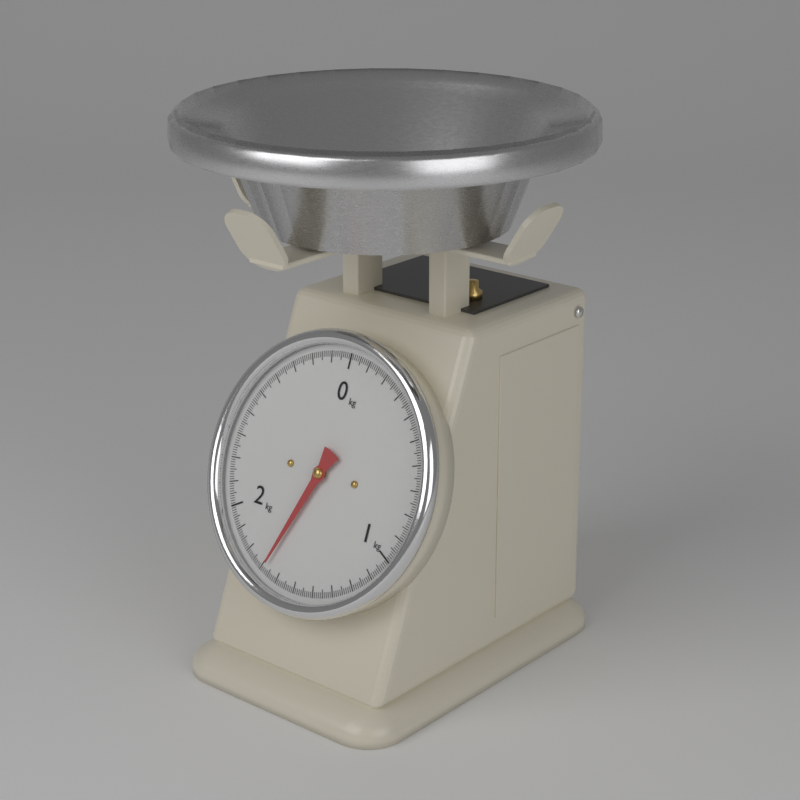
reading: 1.68 kg
